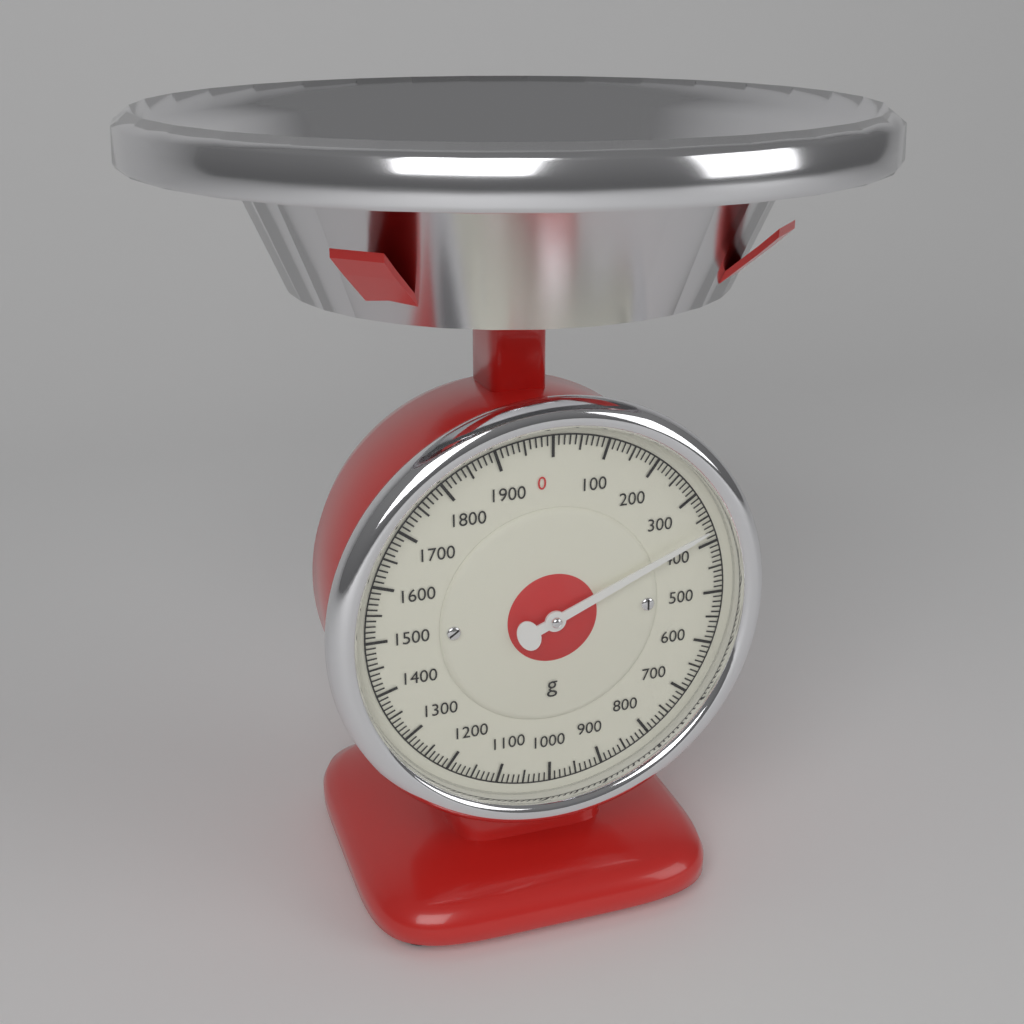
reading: 370 g
